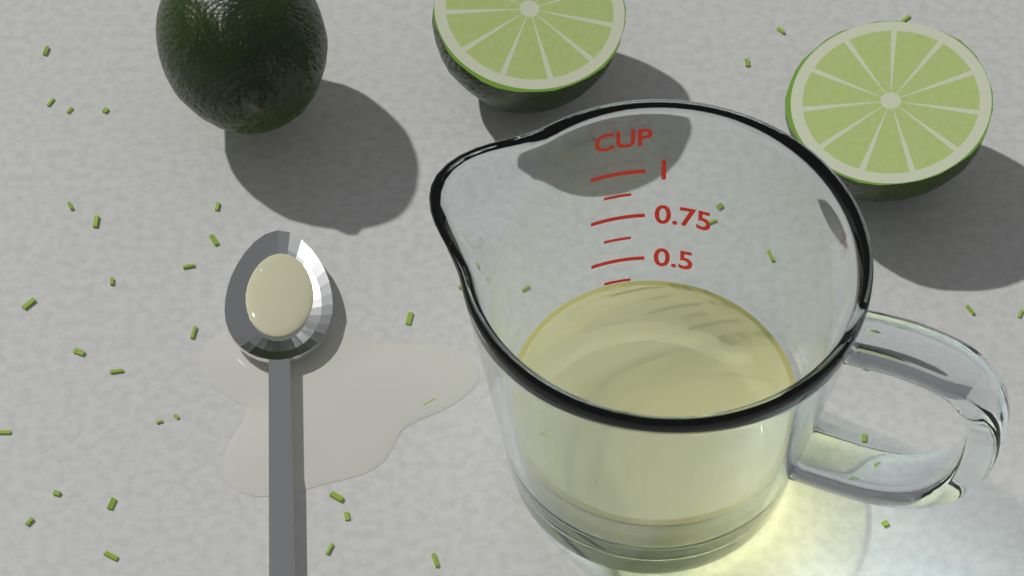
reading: 0.375 cup
